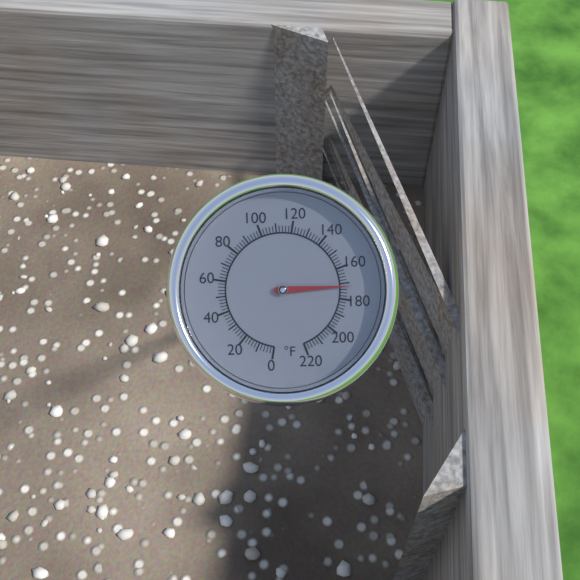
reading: 172 °F
